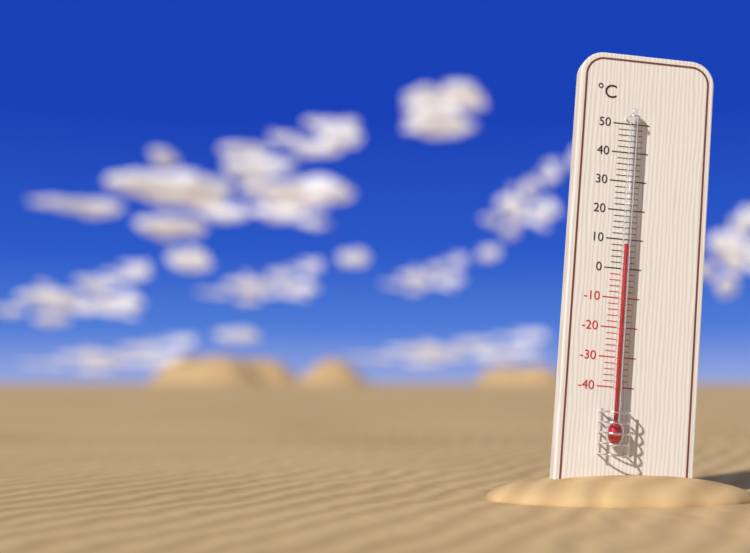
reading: 8 °C
